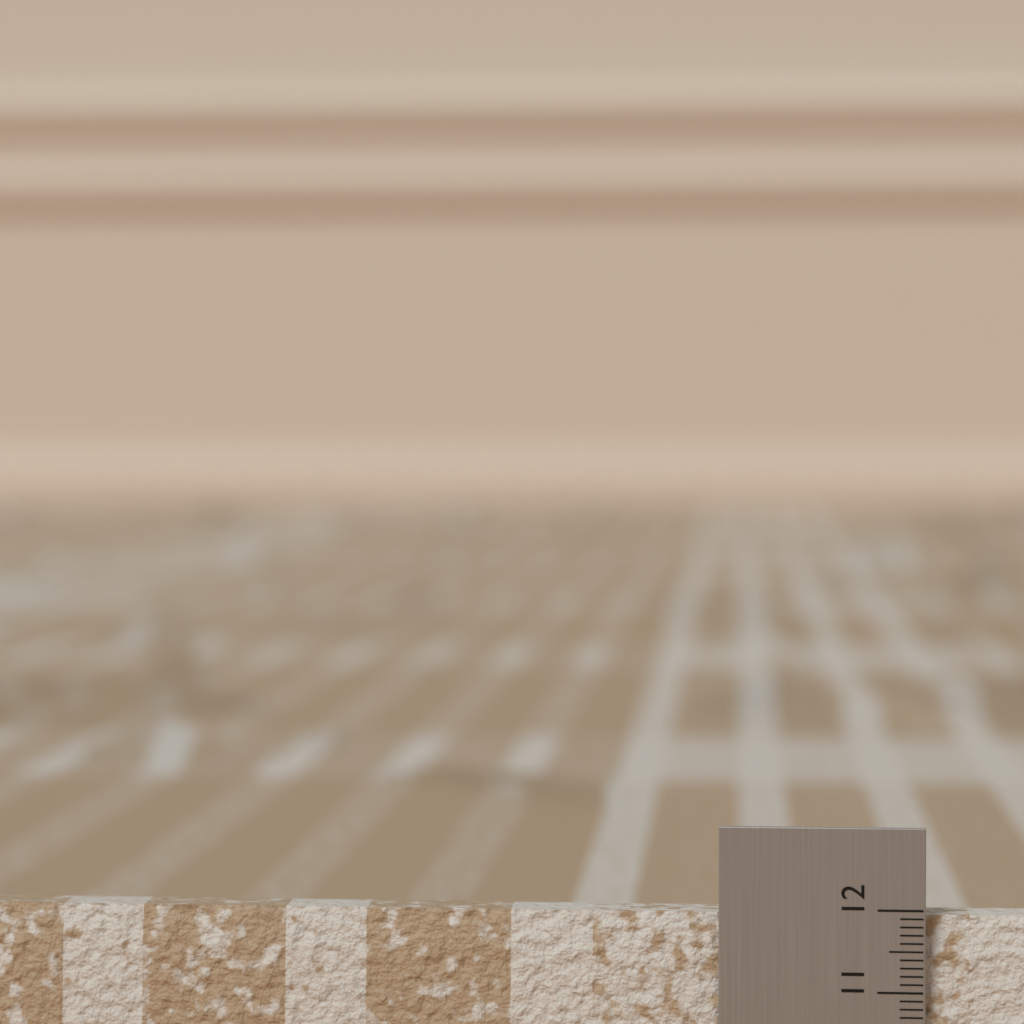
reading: 11.9 (no unit)
